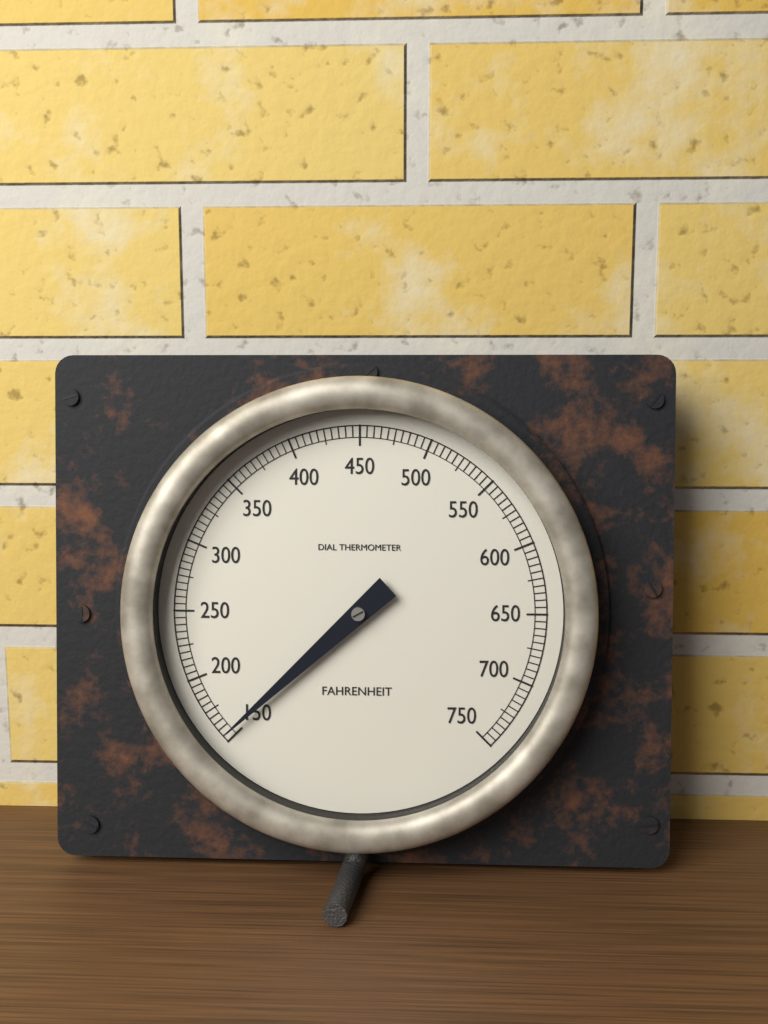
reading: 155 °F
